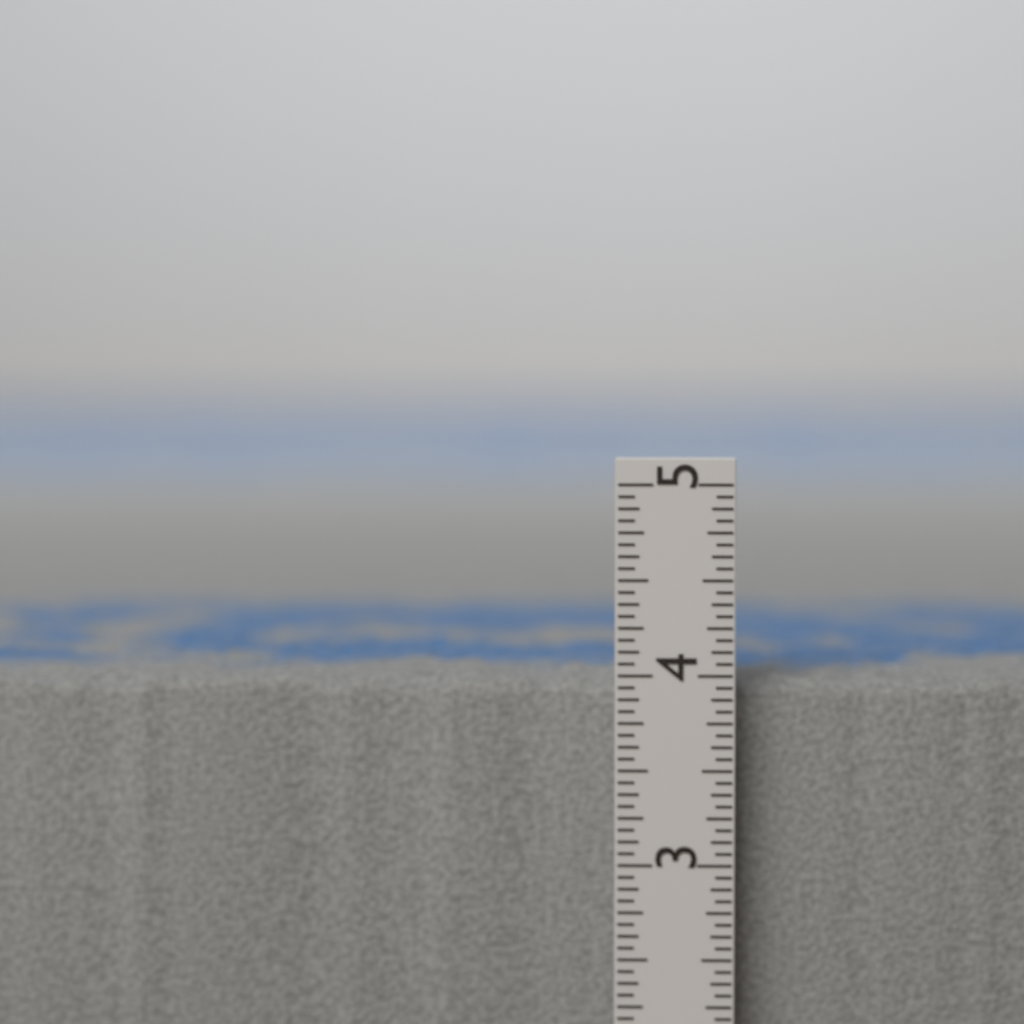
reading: 4.0000 in
